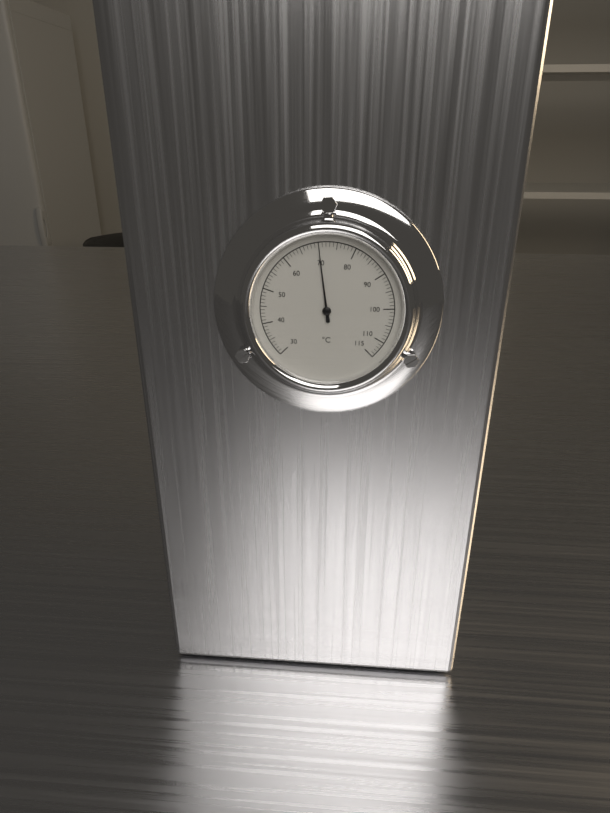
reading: 70 °C
